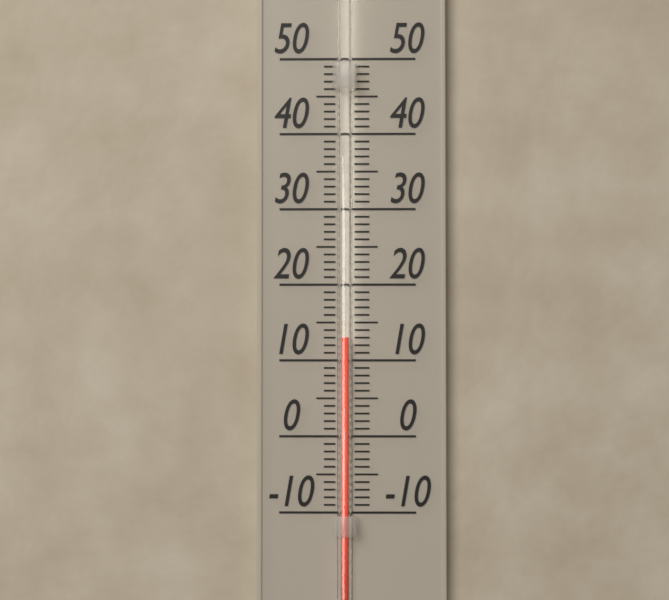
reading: 13 (no unit)
